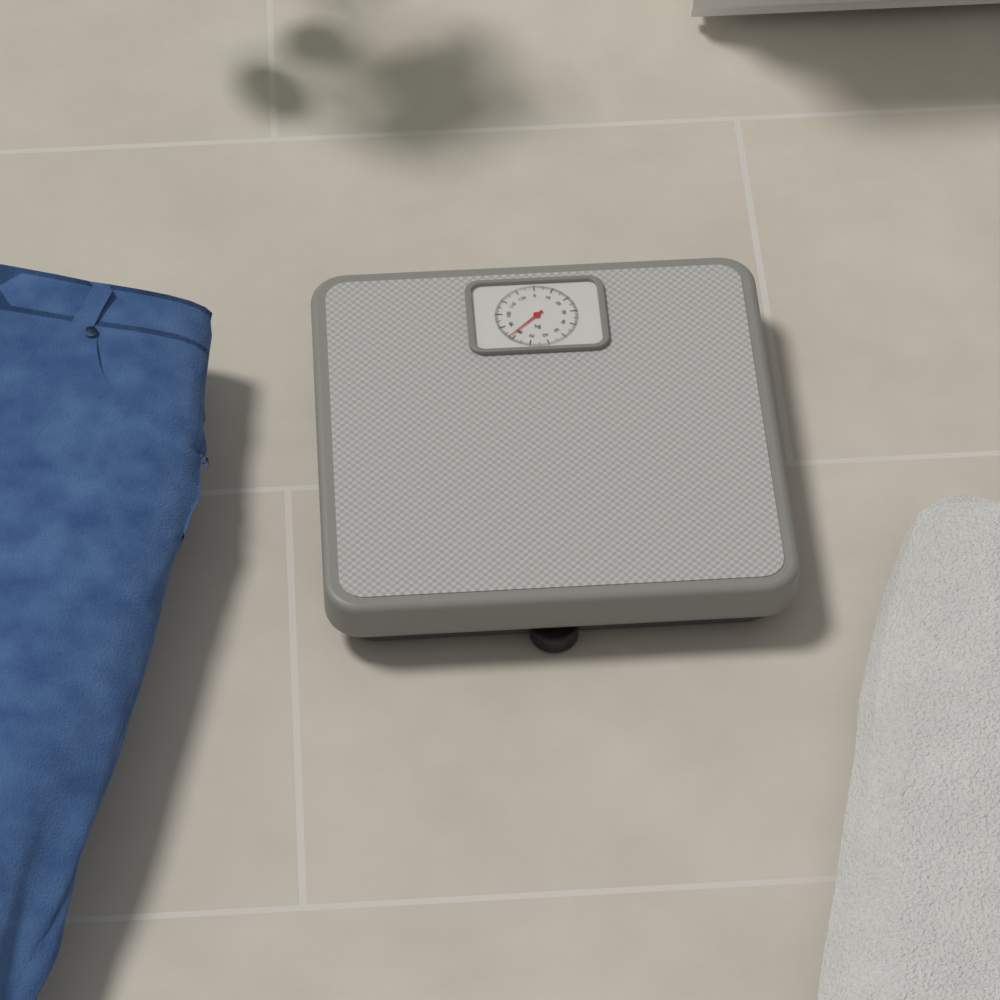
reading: 82 kg
